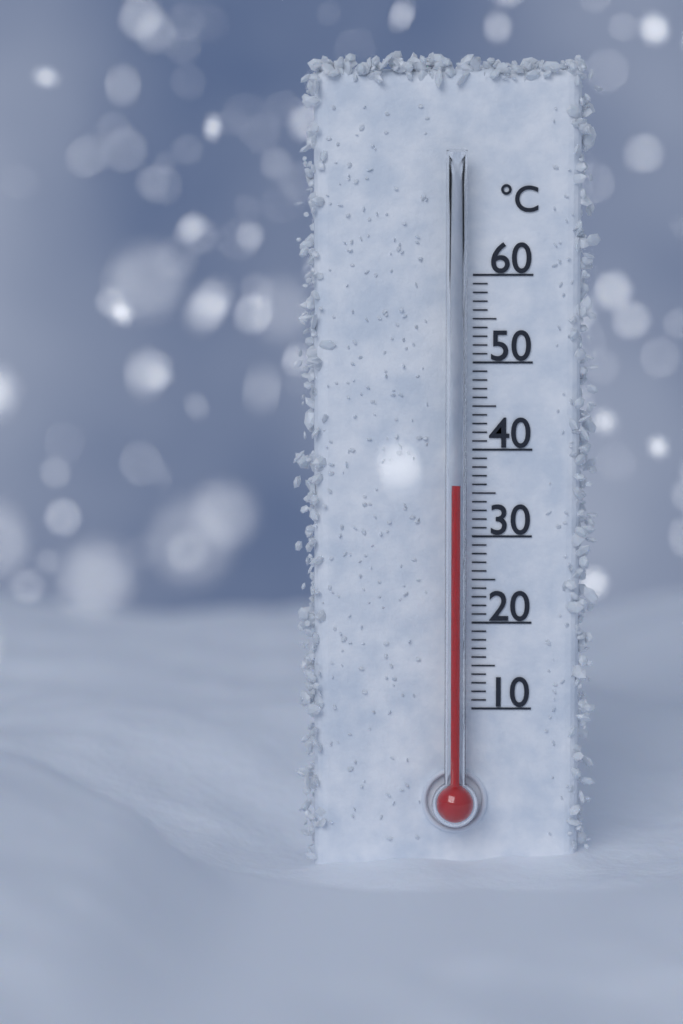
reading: 36 °C
